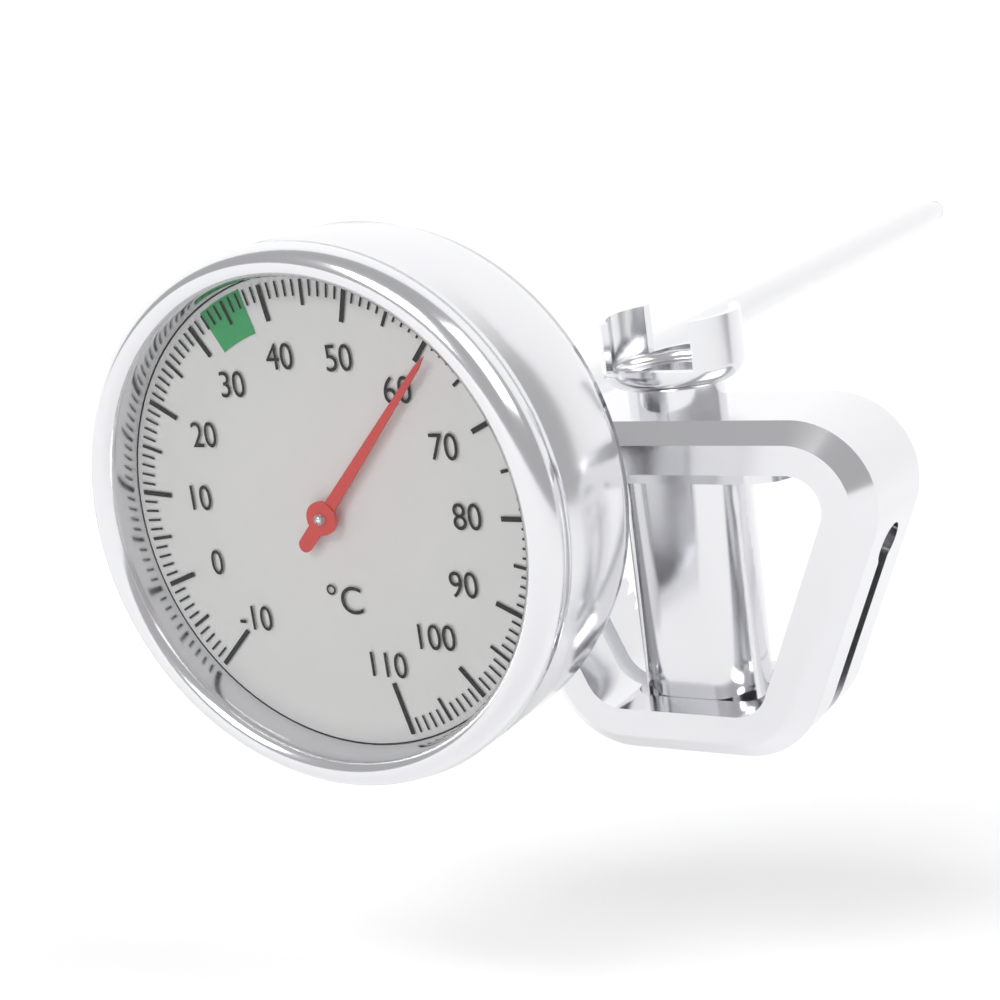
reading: 61 °C
